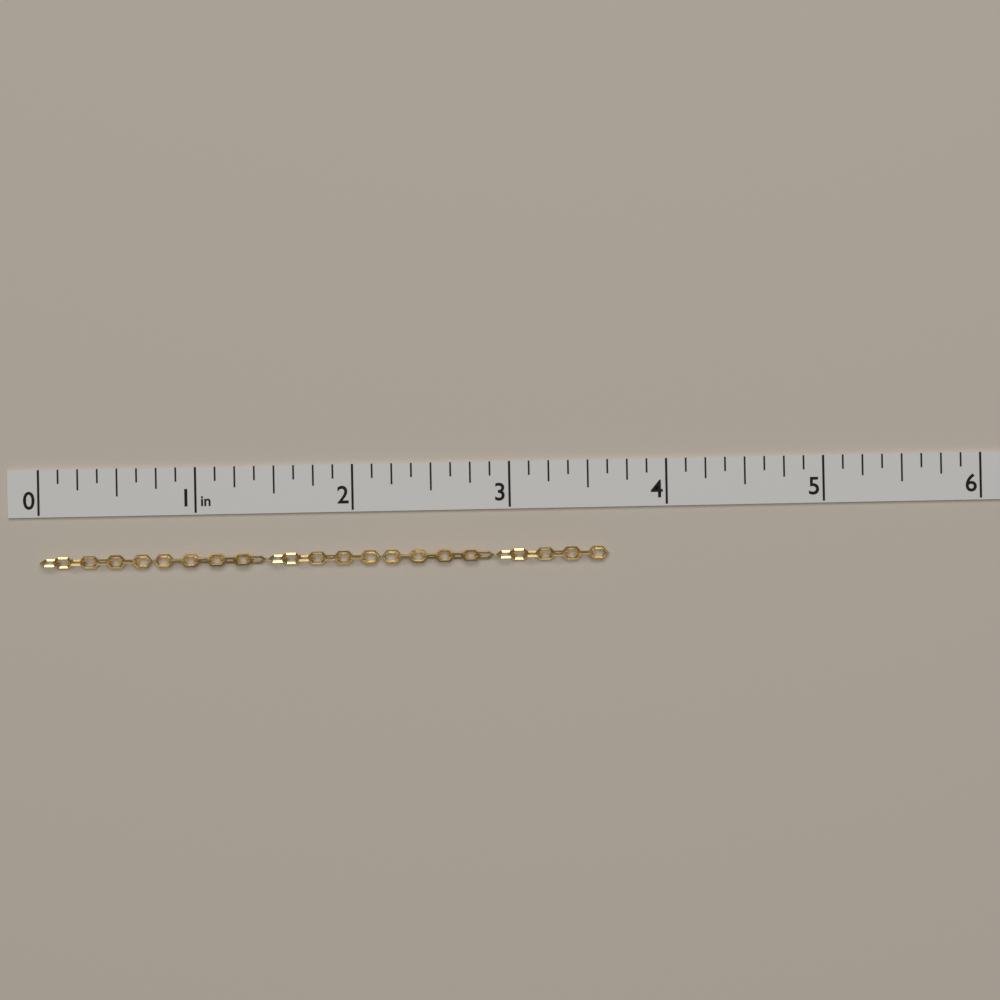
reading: 3.625 in
